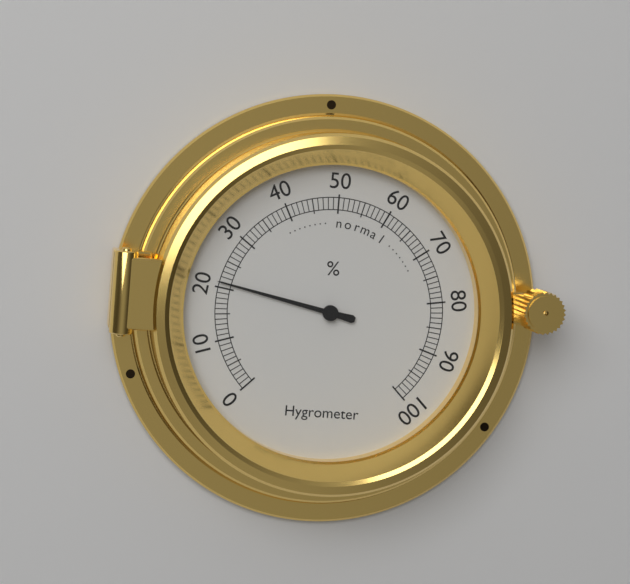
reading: 21 %
